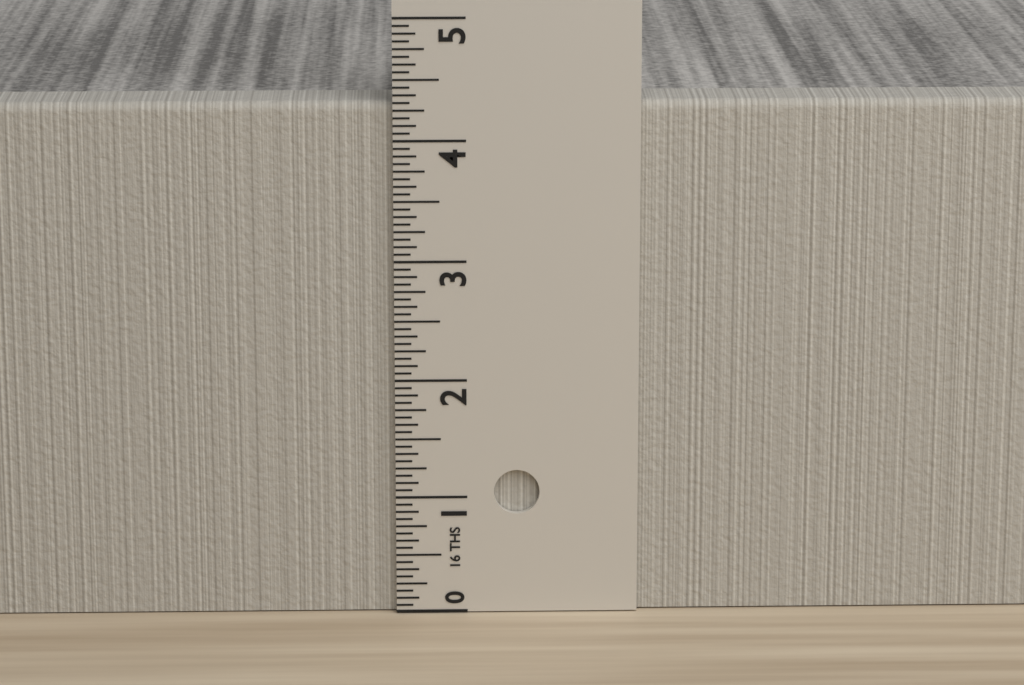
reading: 4.3125 in
